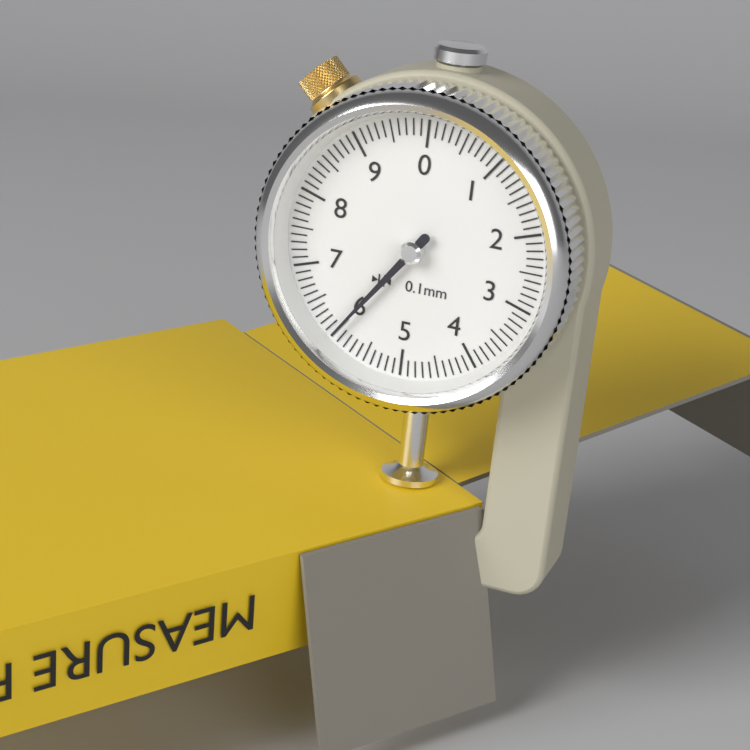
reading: 6.0 mm
